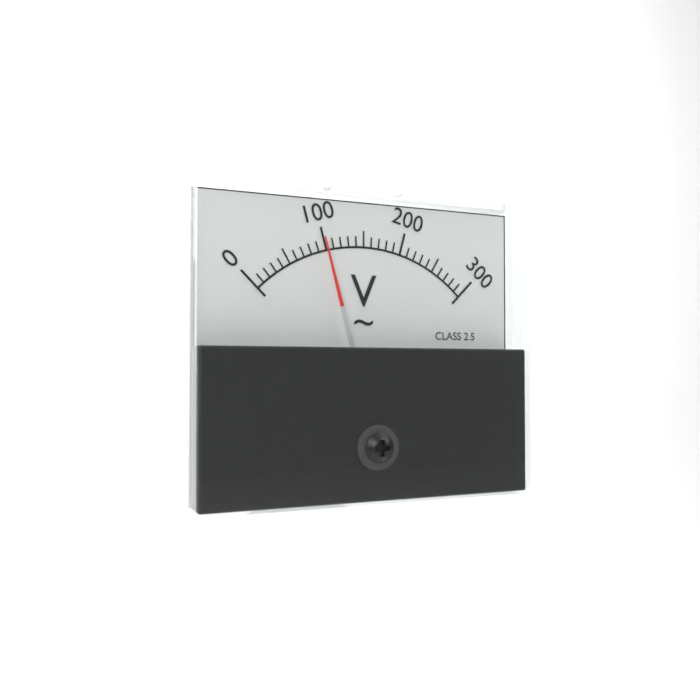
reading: 100 V
